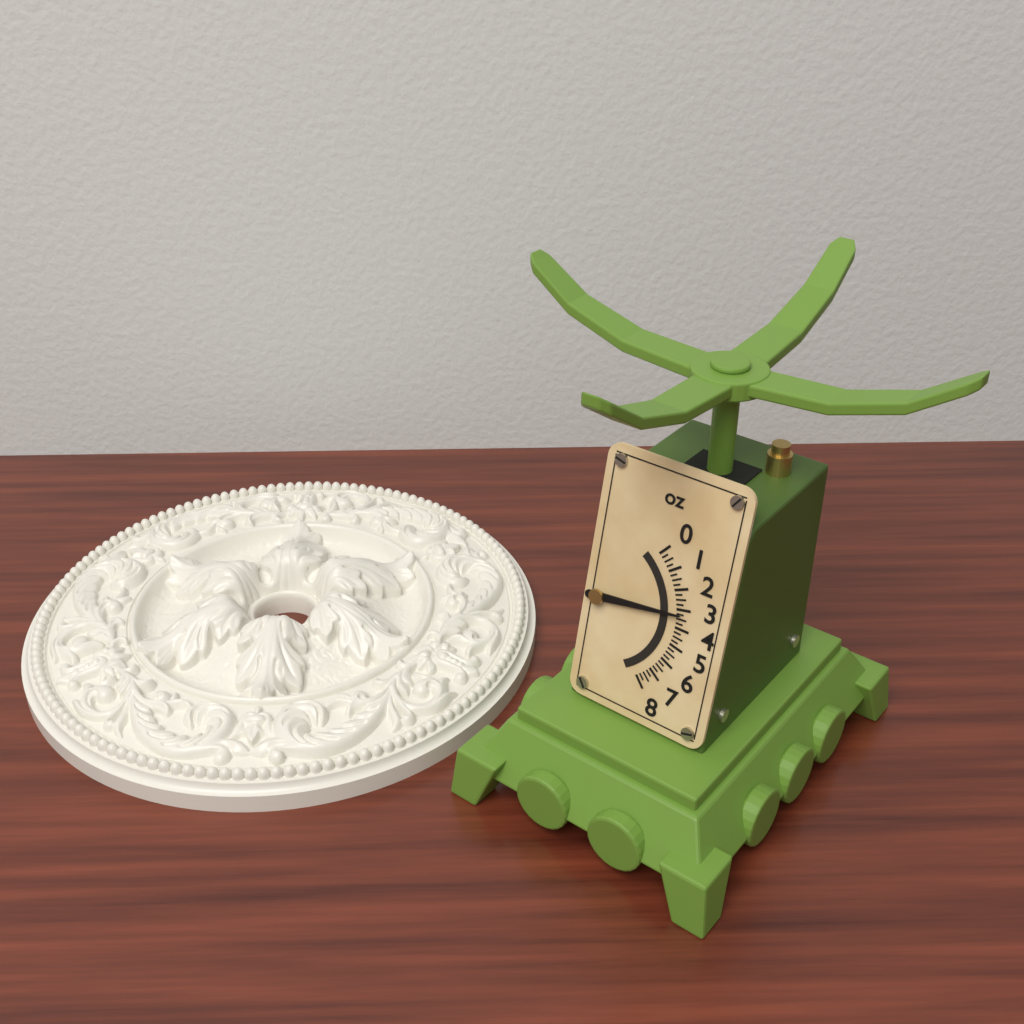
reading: 3.25 oz
